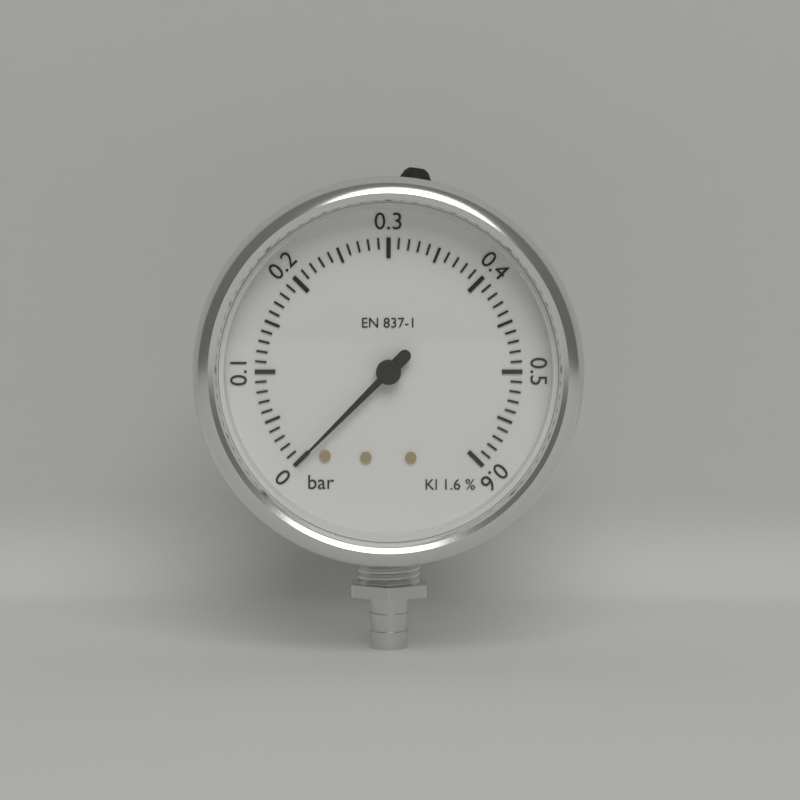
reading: 0.00 bar
